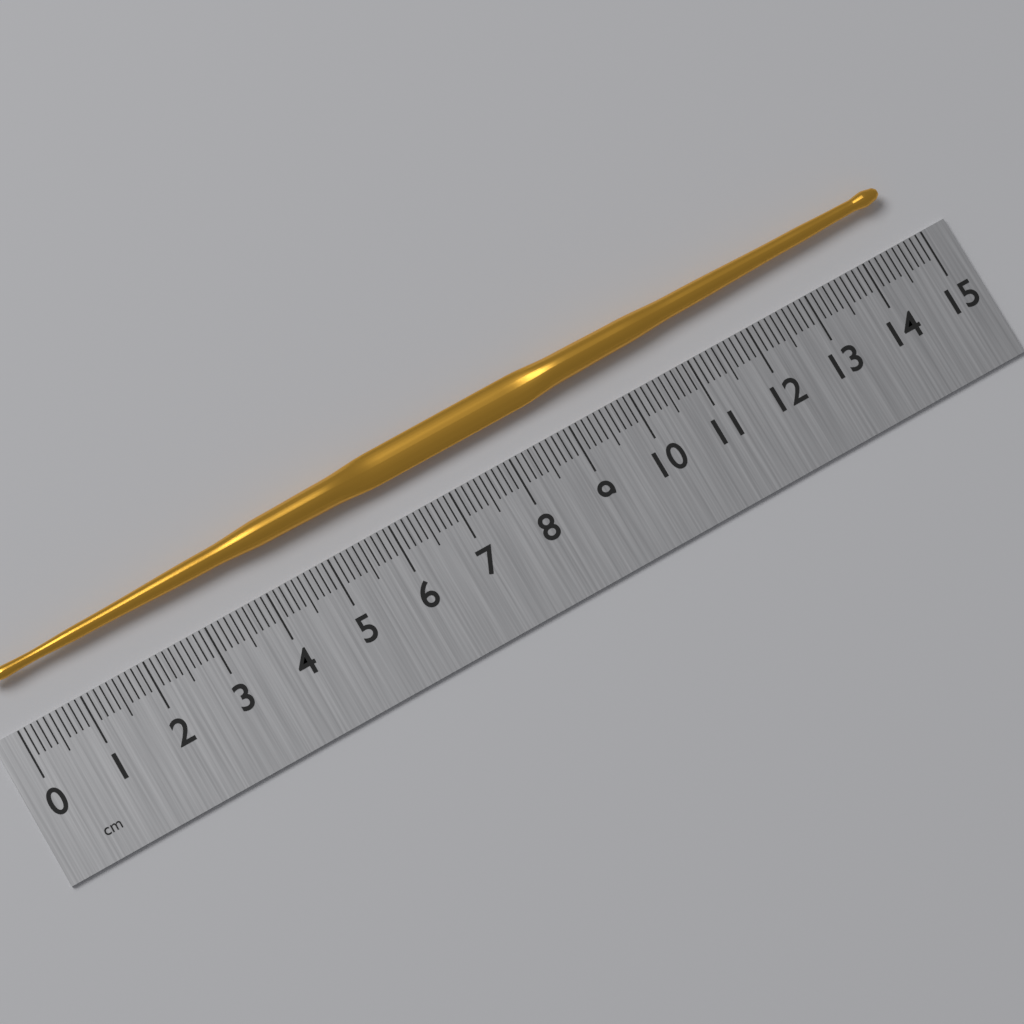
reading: 14.7 cm
